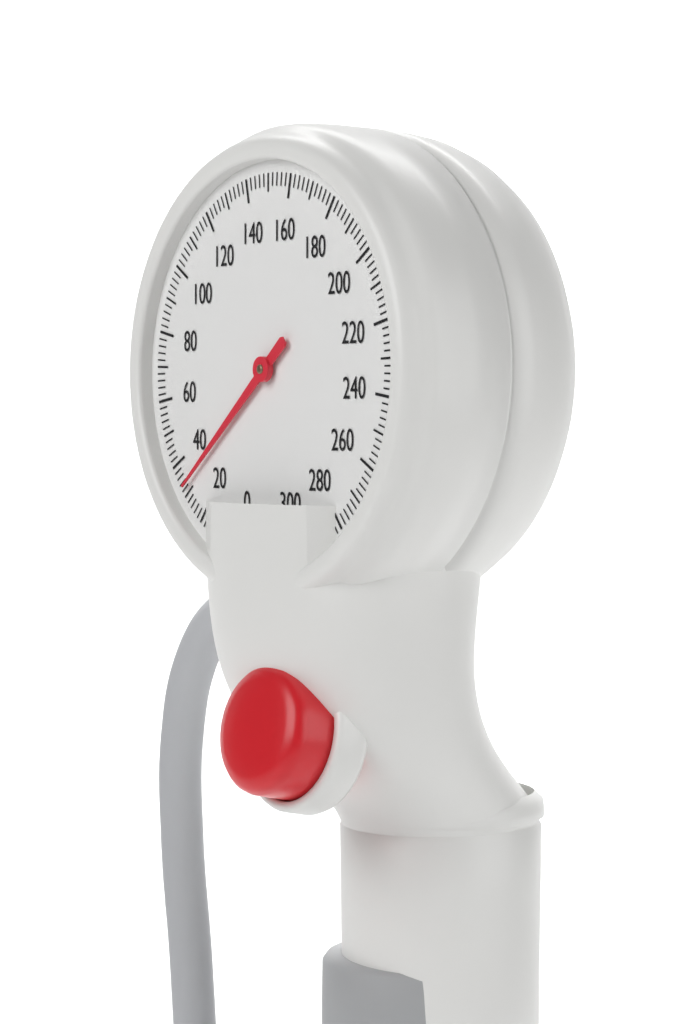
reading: 32 mmHg
